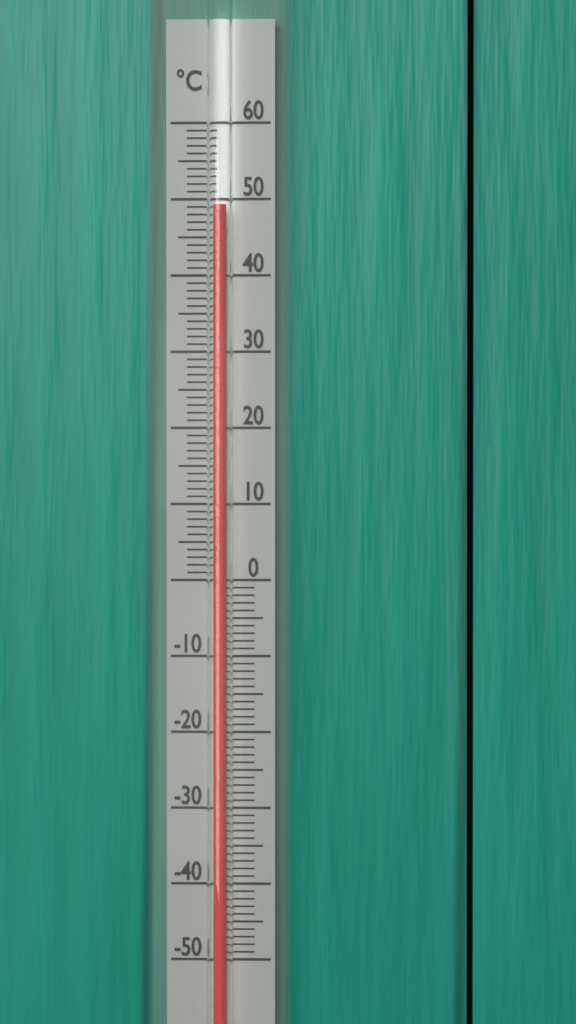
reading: 49 °C
